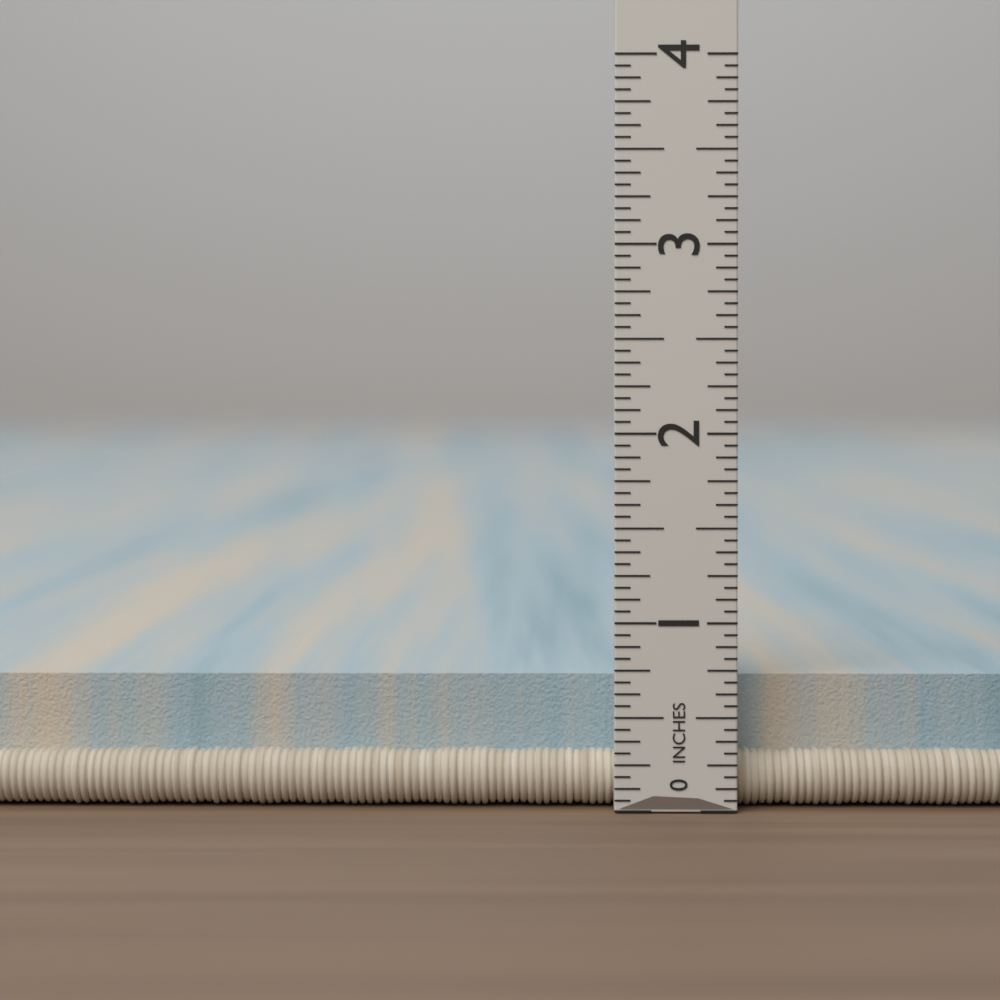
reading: 0.6875 in
